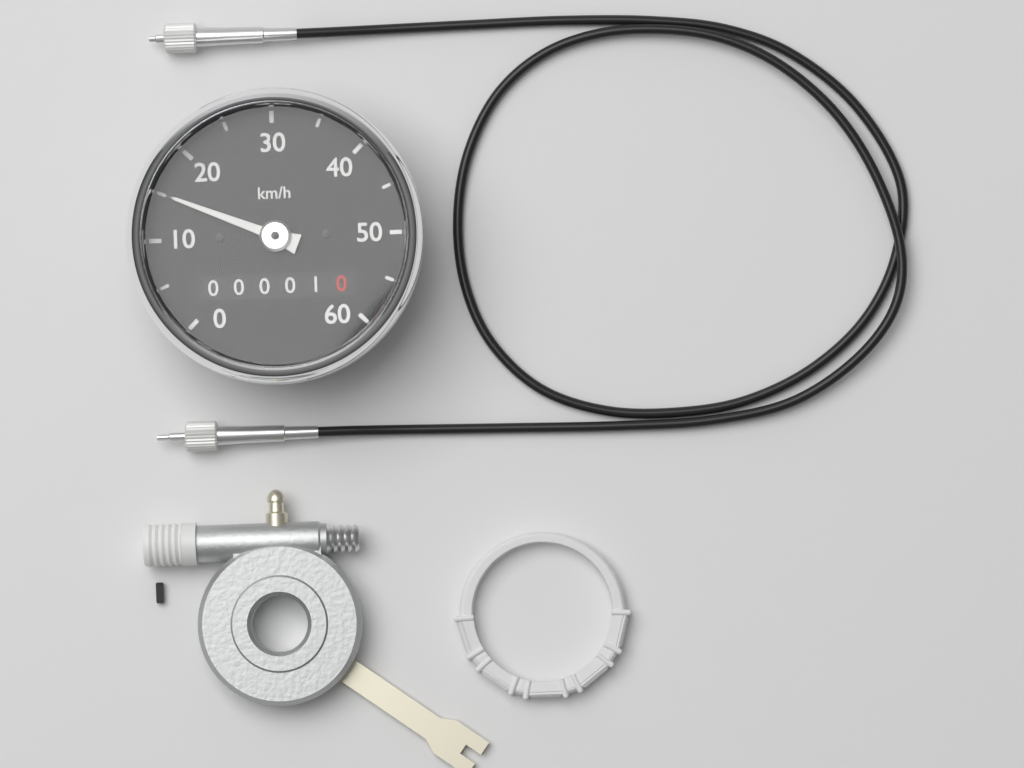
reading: 15 km/h
